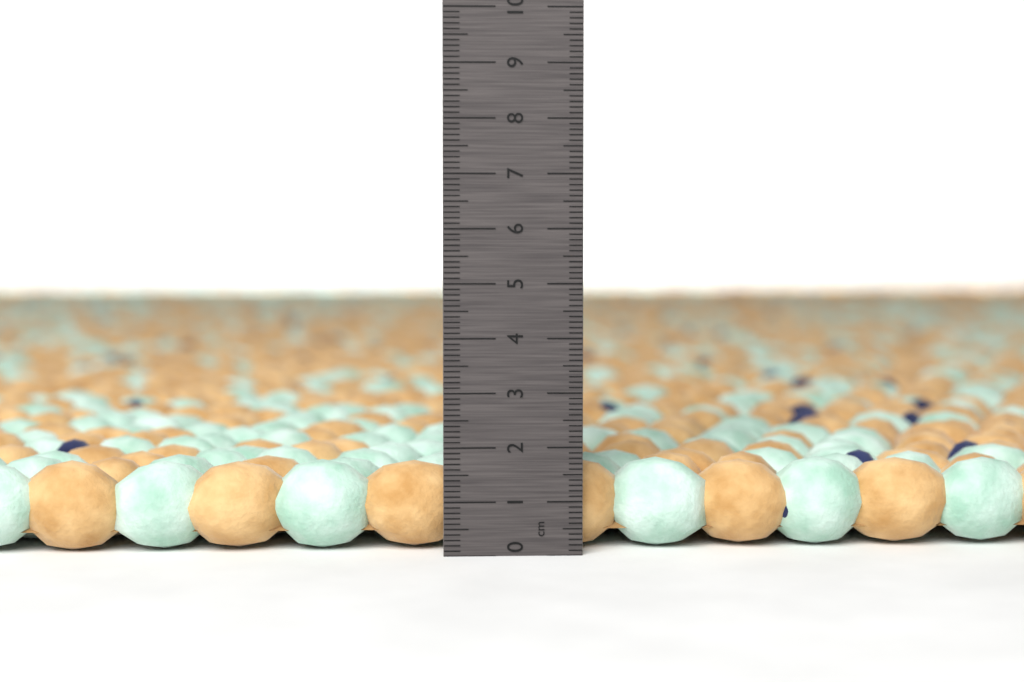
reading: 1.7 cm
